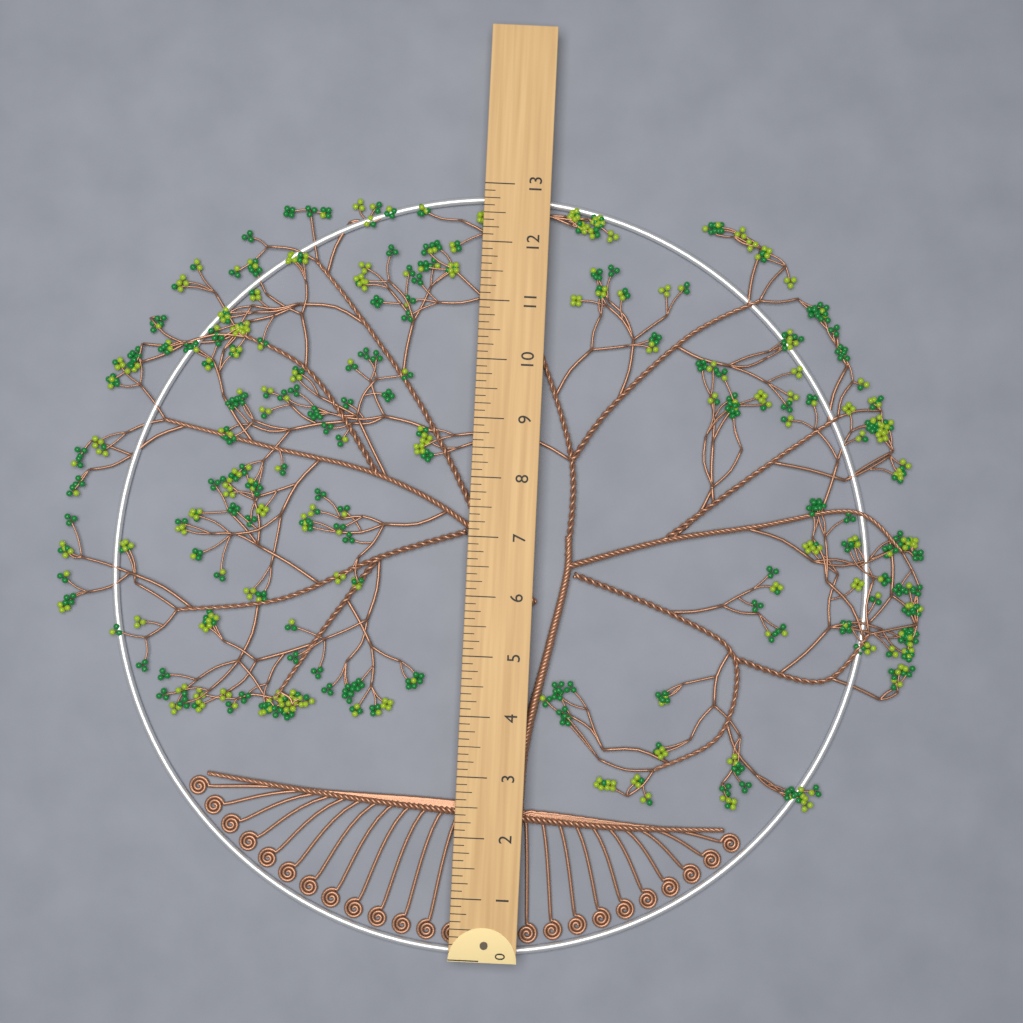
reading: 12.875 (no unit)
